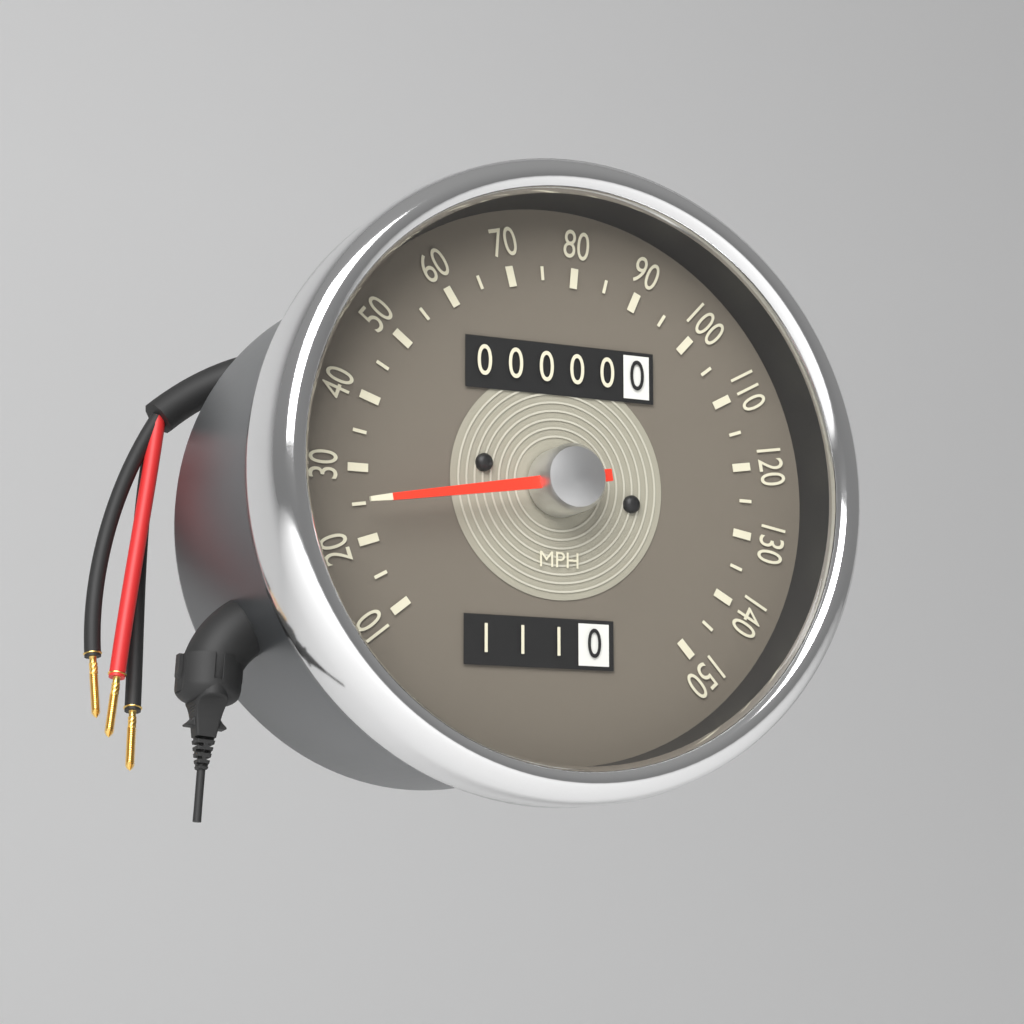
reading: 25 MPH
